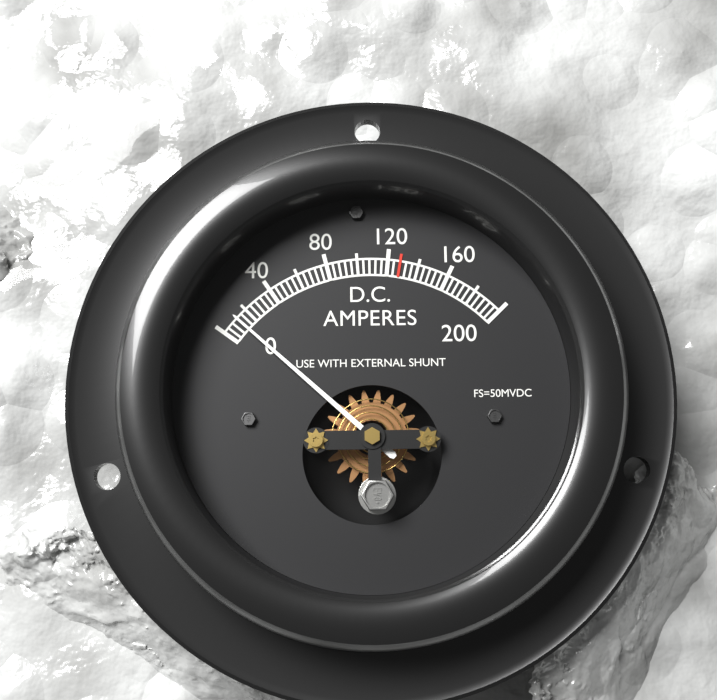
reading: 12 A
